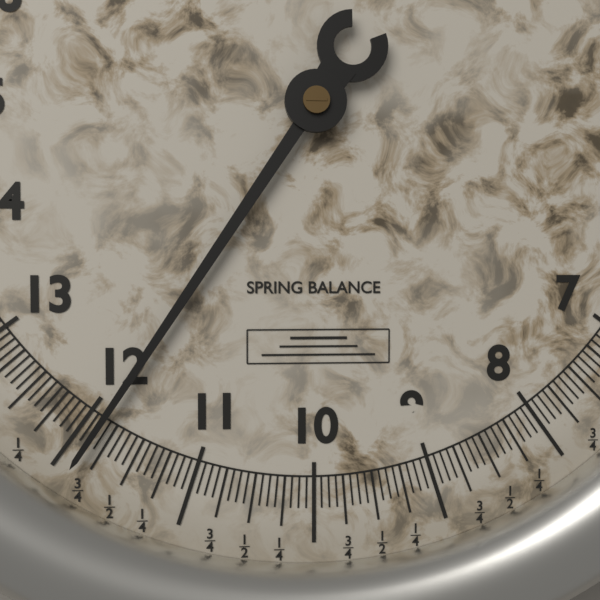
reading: 11.8750 (no unit)
